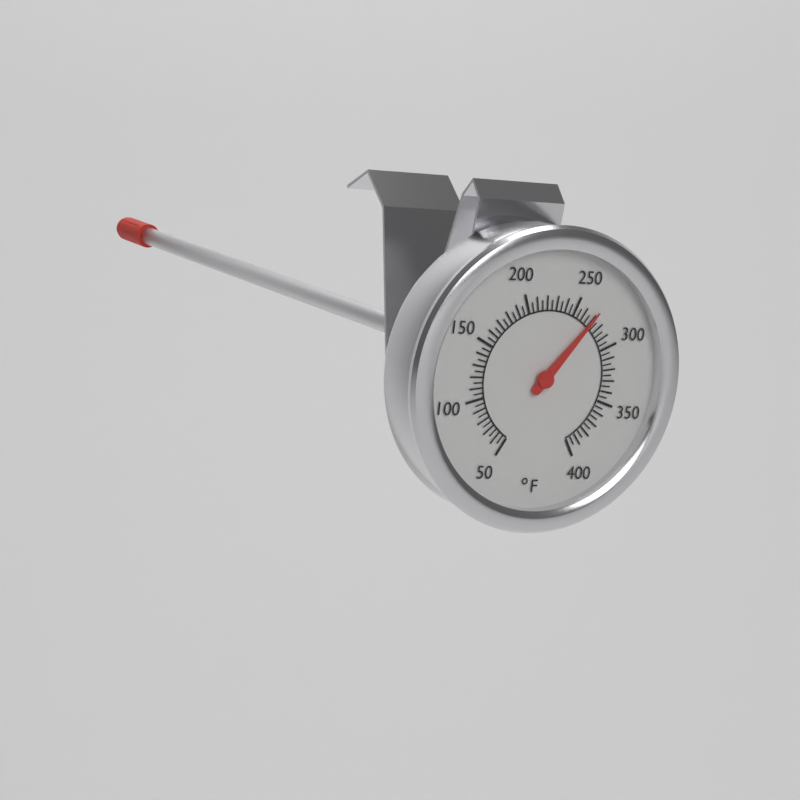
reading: 270 °F
